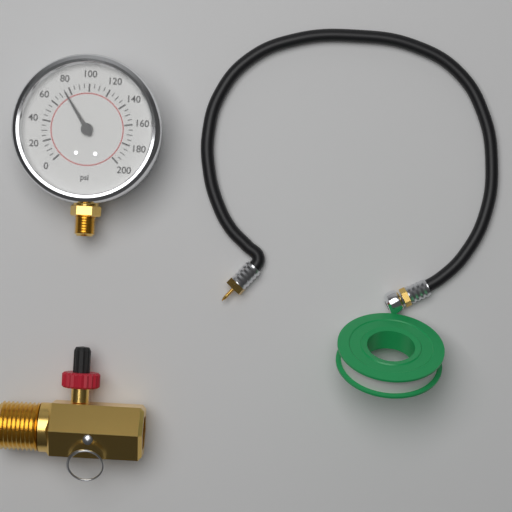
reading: 75 psi
